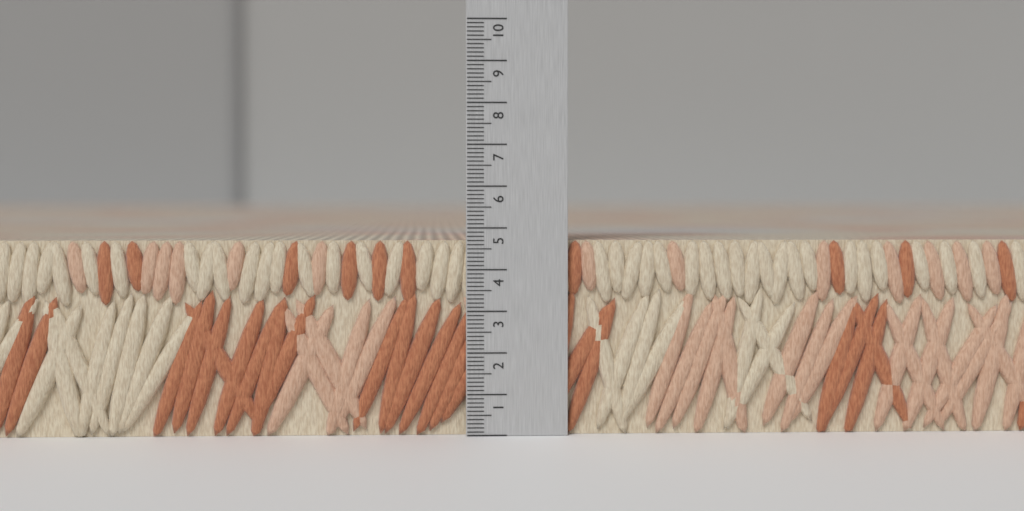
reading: 4.7 (no unit)
